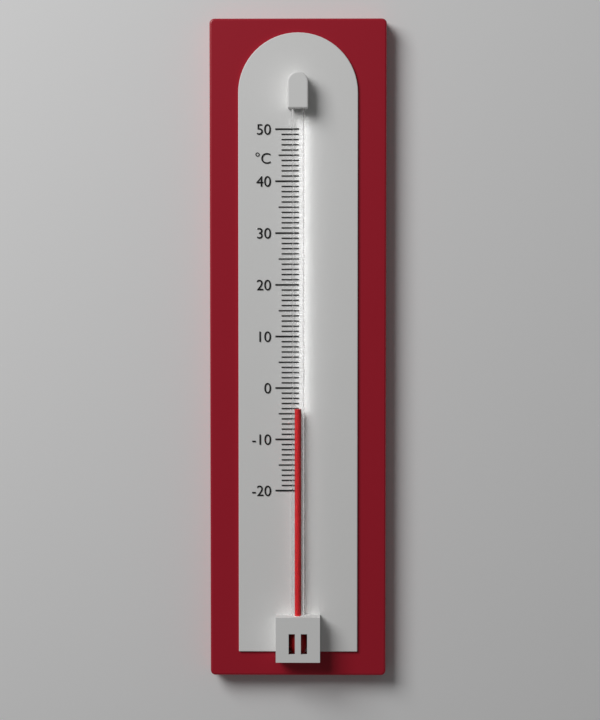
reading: -4 °C
